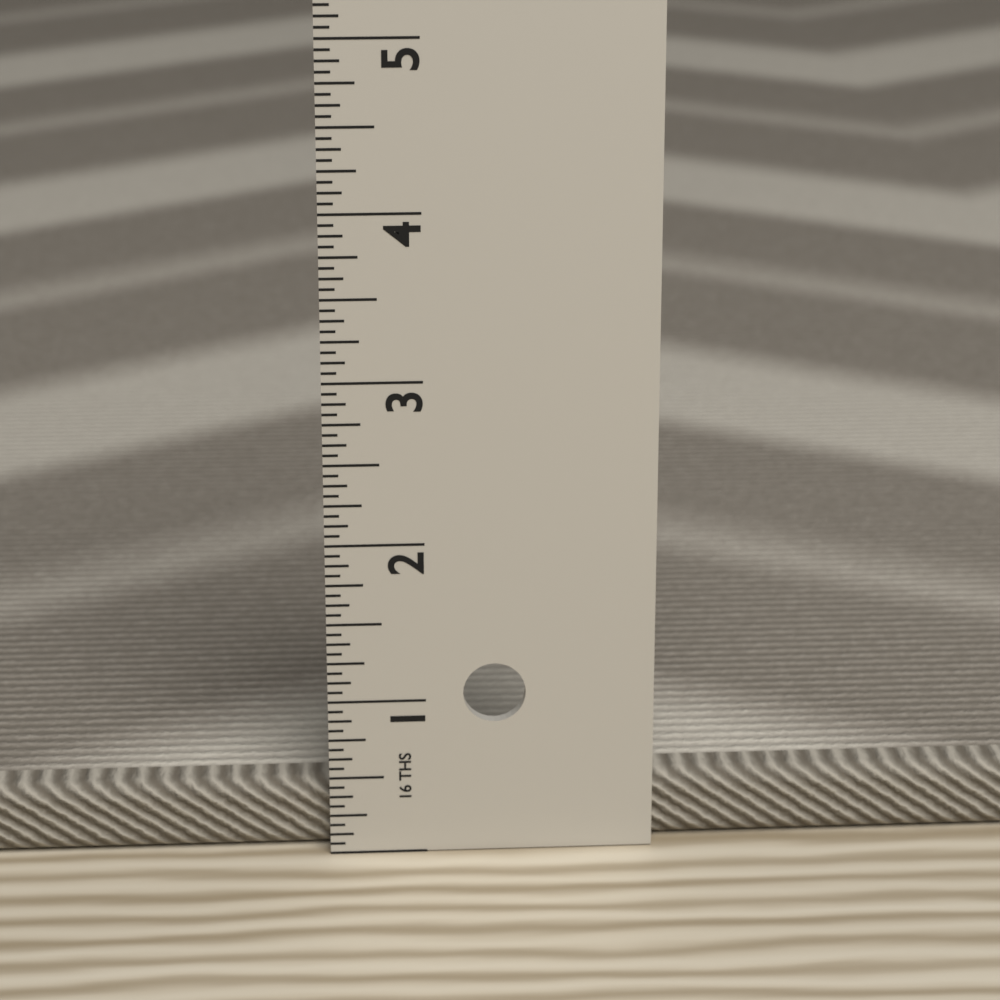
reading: 0.4375 in
